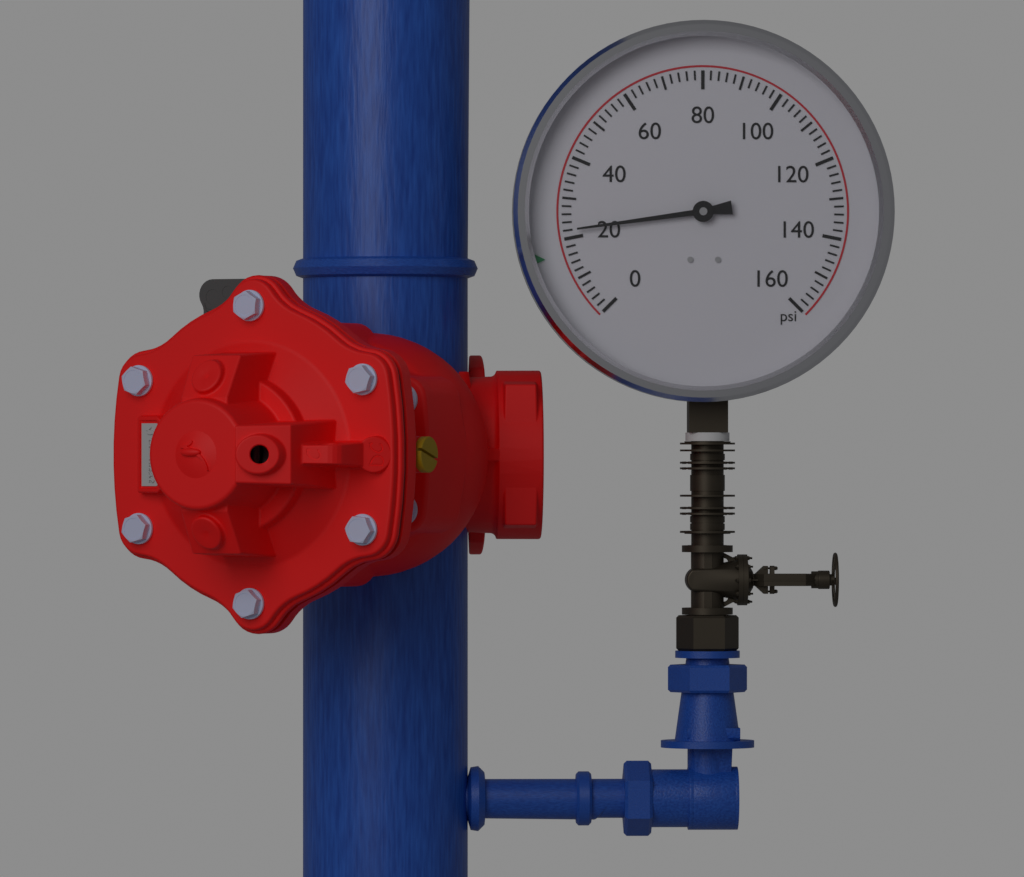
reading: 22 psi
